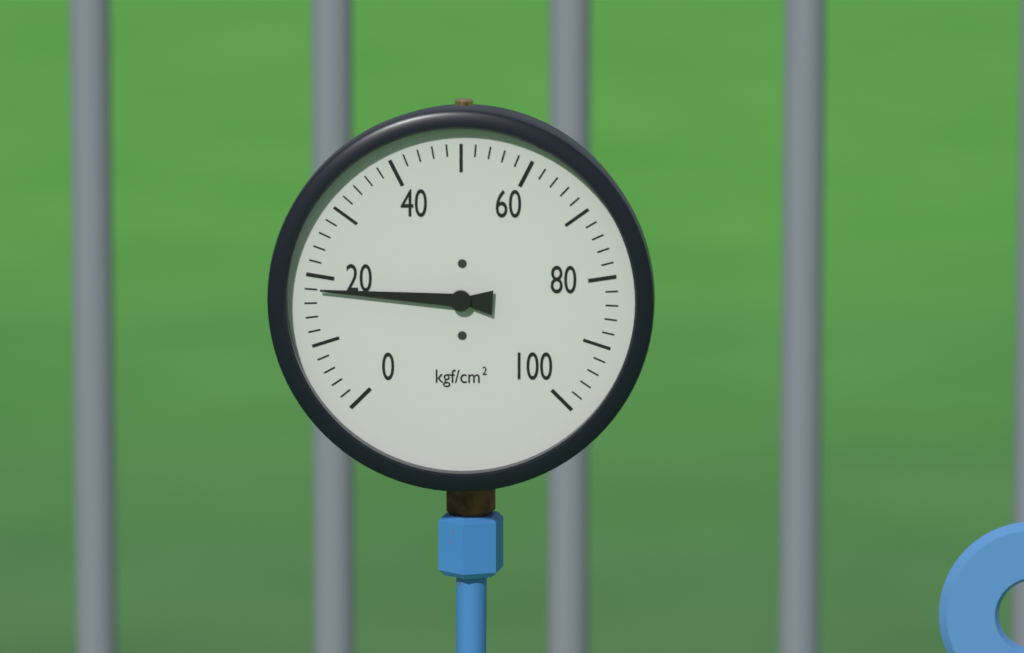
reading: 18 kgf/cm²
